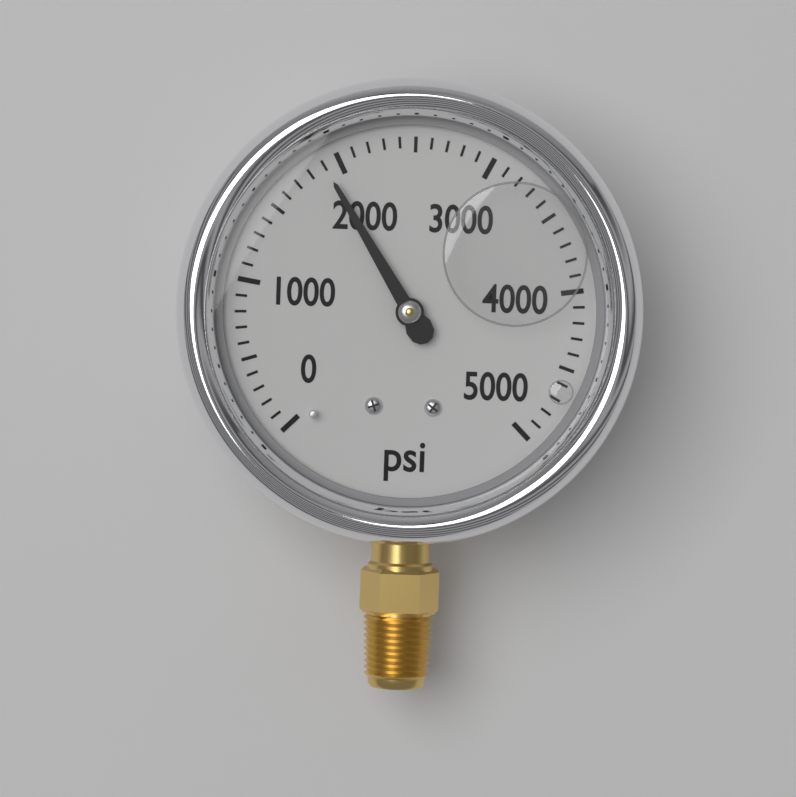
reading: 1900 psi
